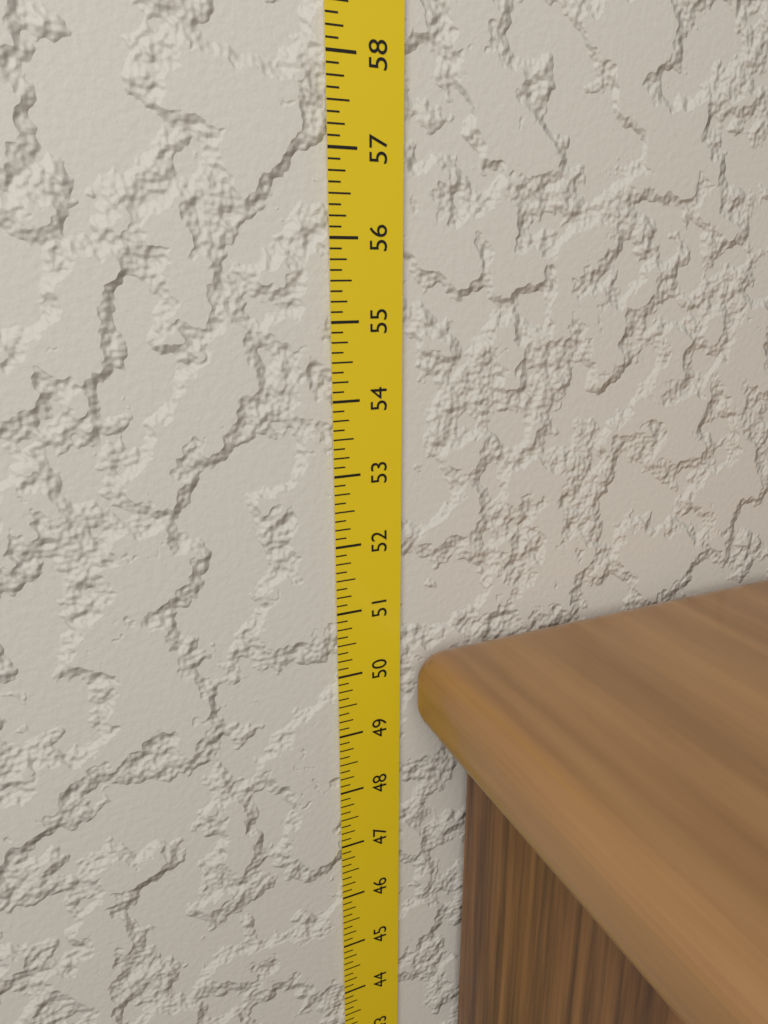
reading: 50.375 in
